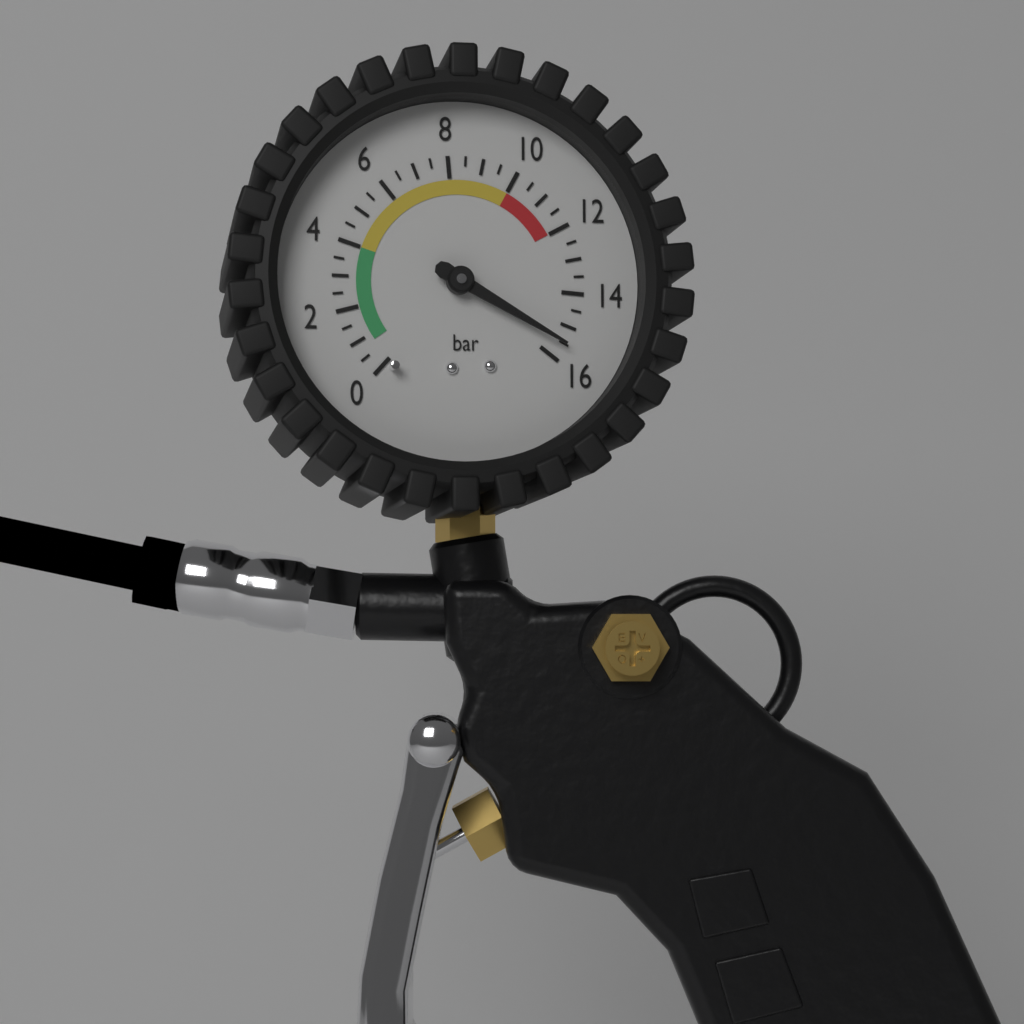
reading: 15.5 bar
